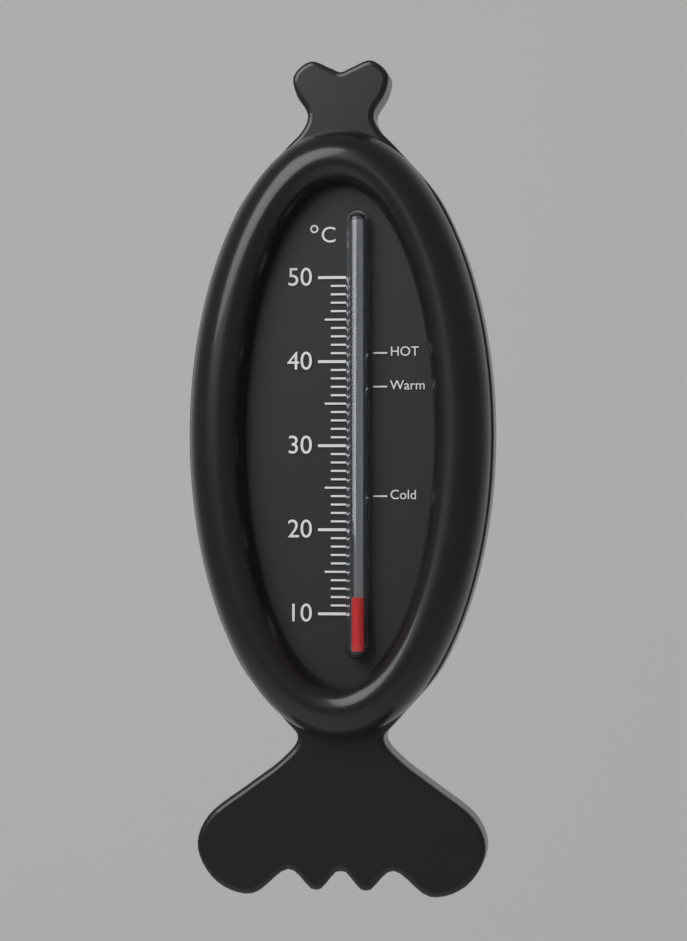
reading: 12 °C
